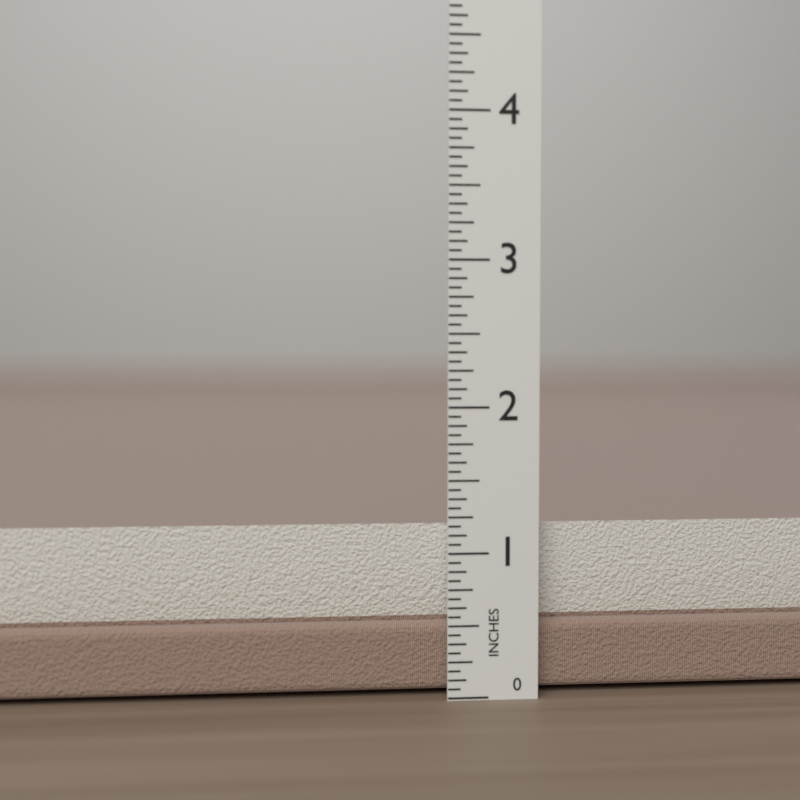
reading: 1.1875 in
